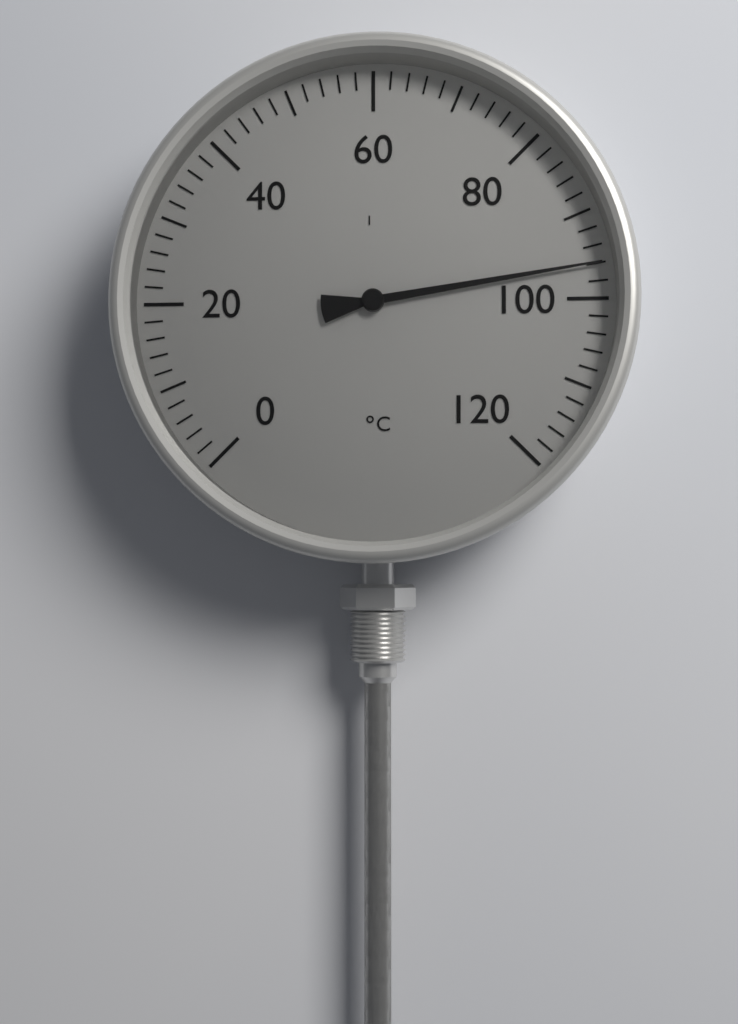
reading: 96 °C
